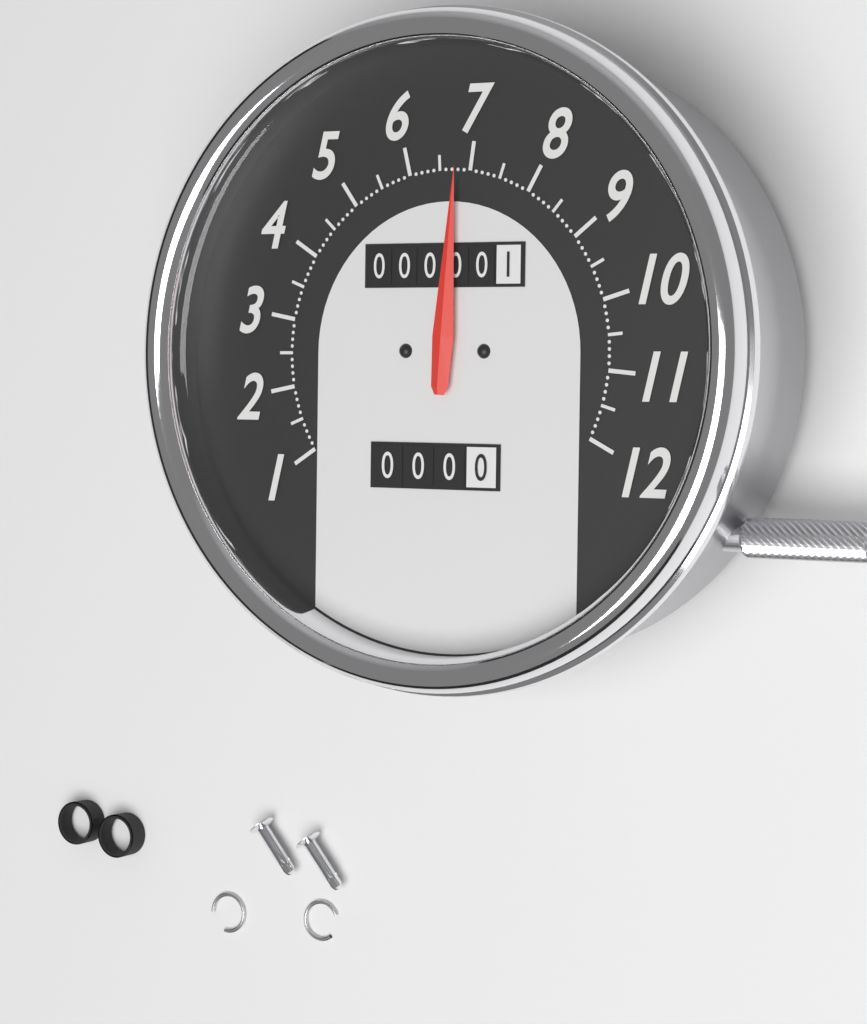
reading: 6.8 (no unit)
